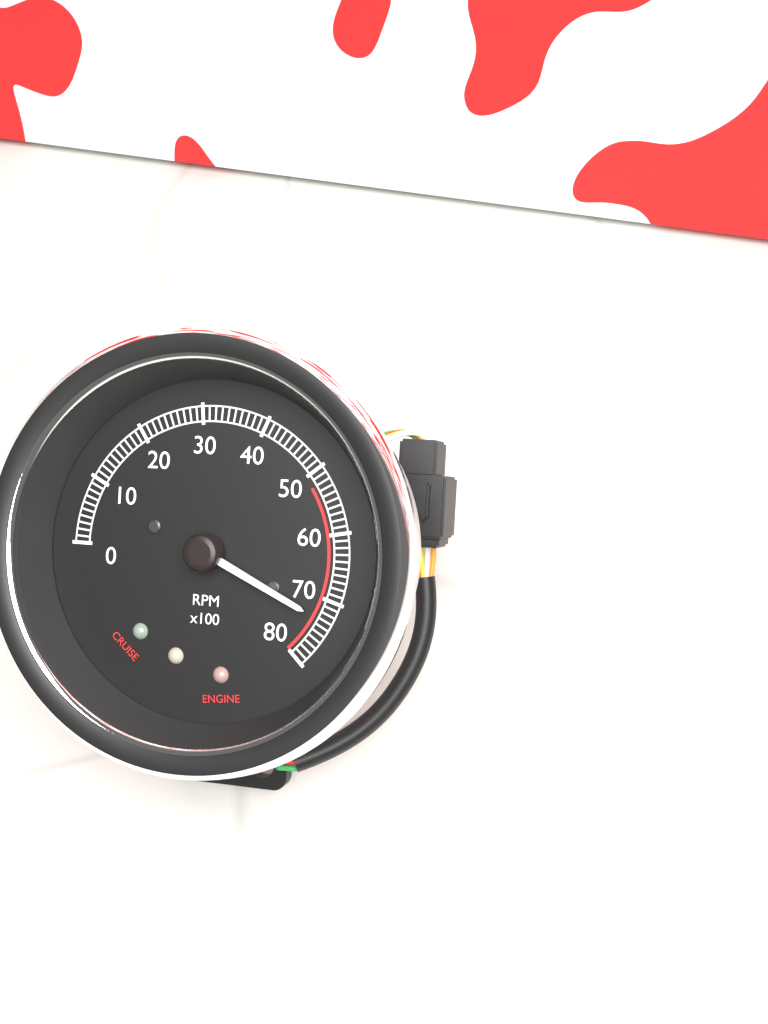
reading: 7300 RPM
